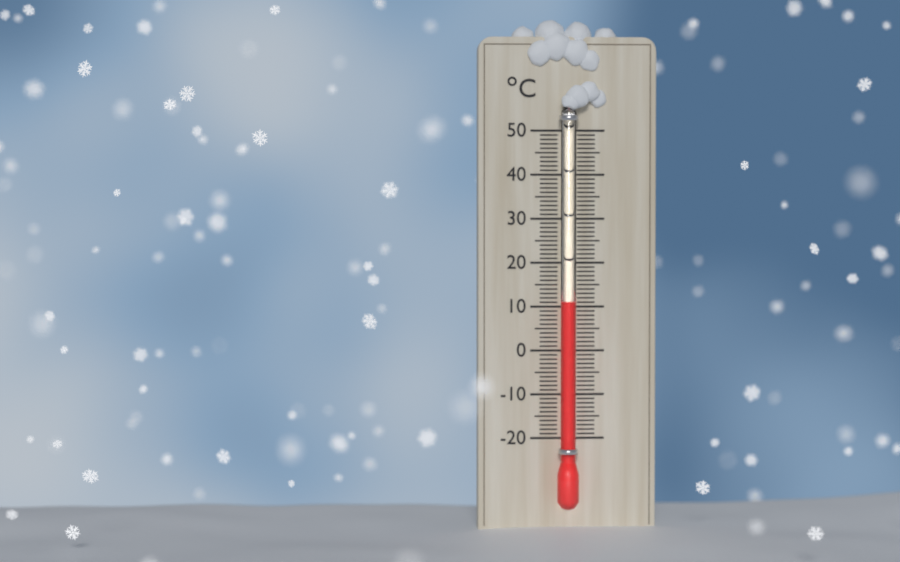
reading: 11 °C
